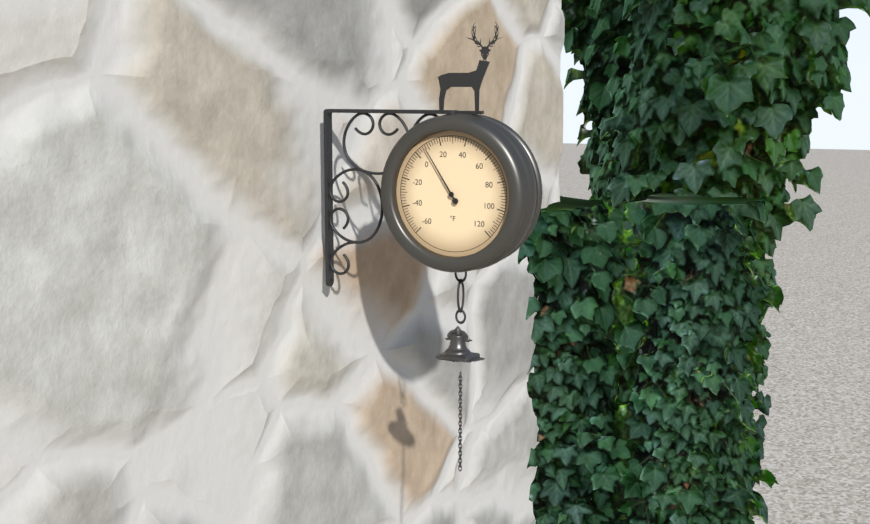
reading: 8 °F
